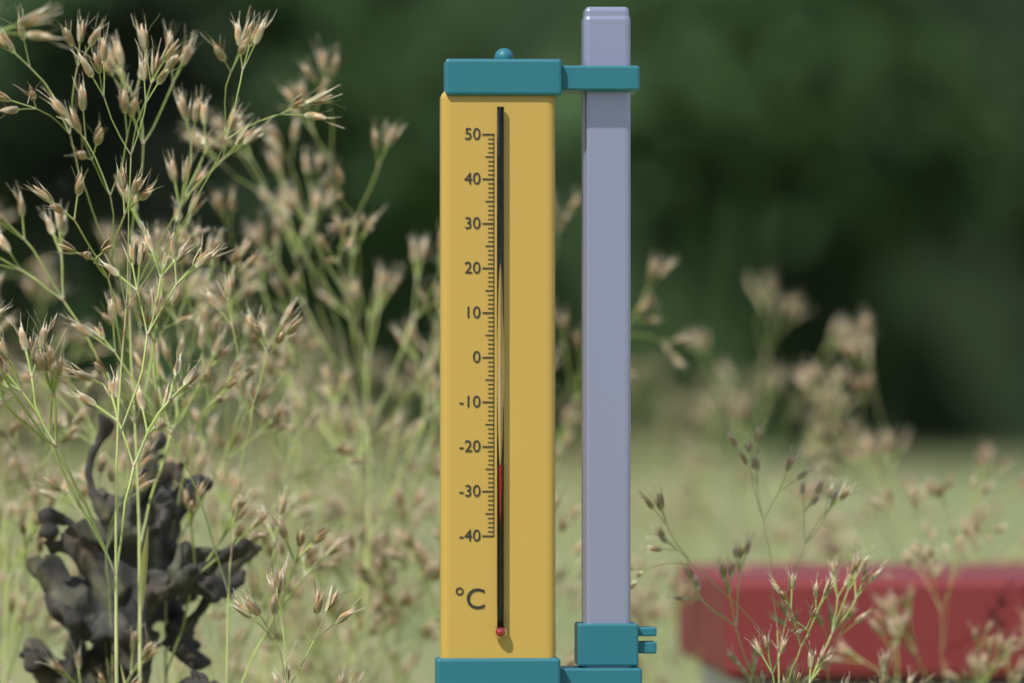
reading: -24 °C
